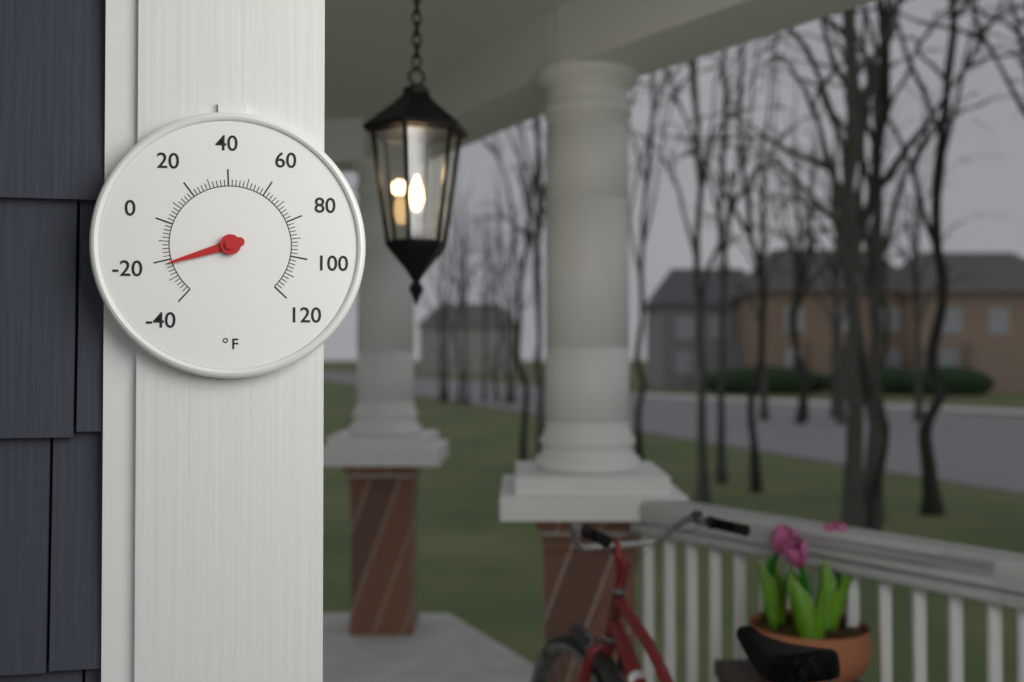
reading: -22 °F
